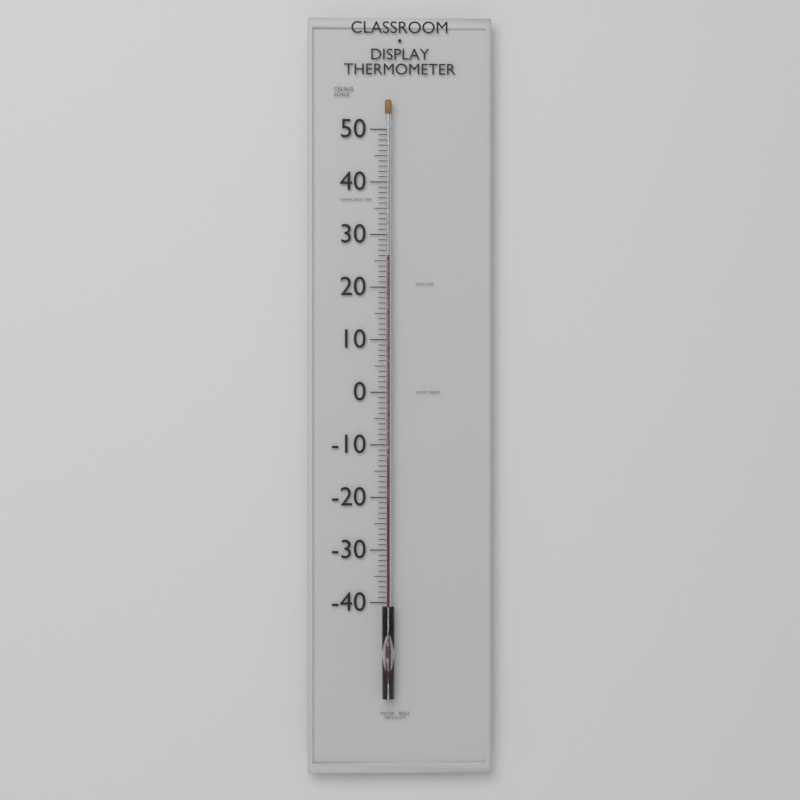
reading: 26 °C
